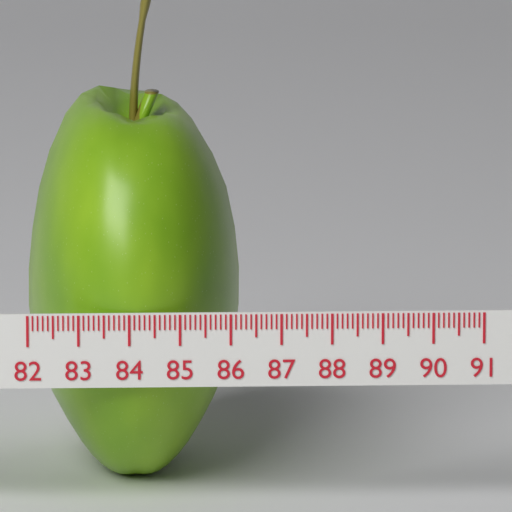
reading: 86.3 (no unit)
